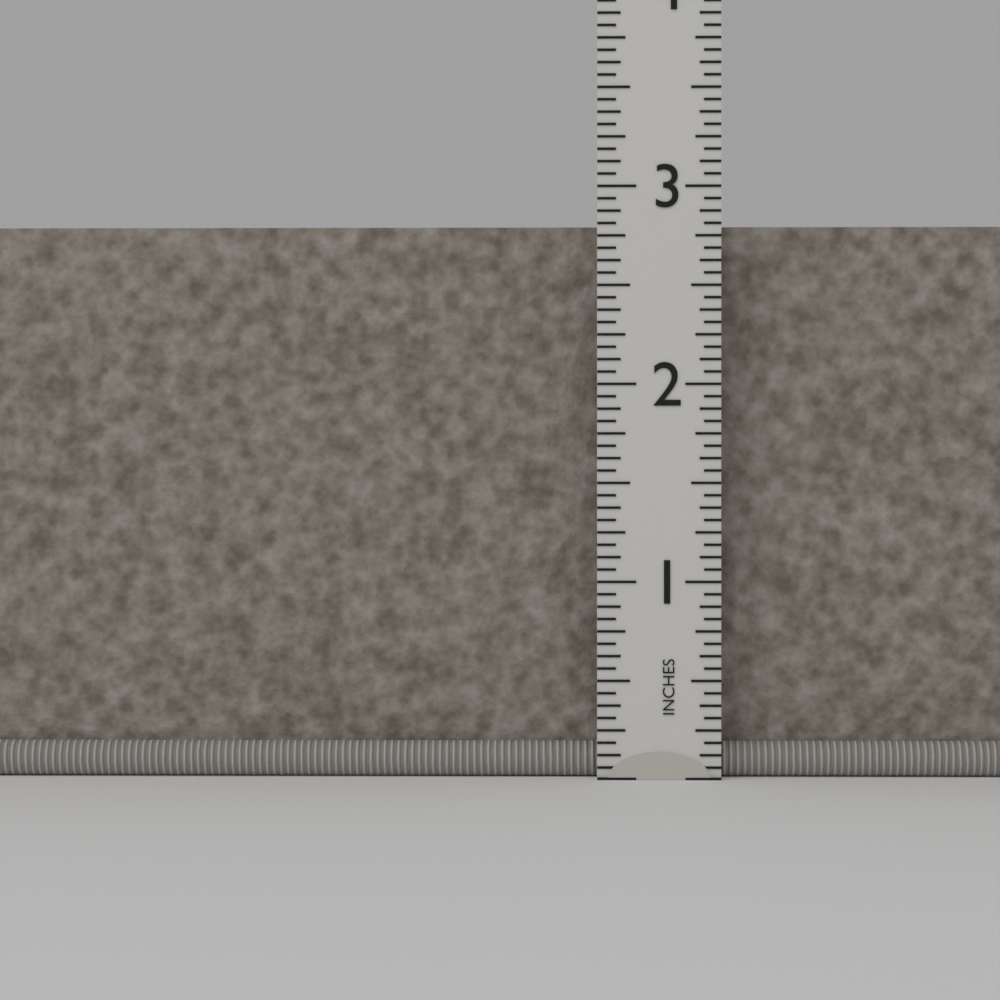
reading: 2.8125 in
